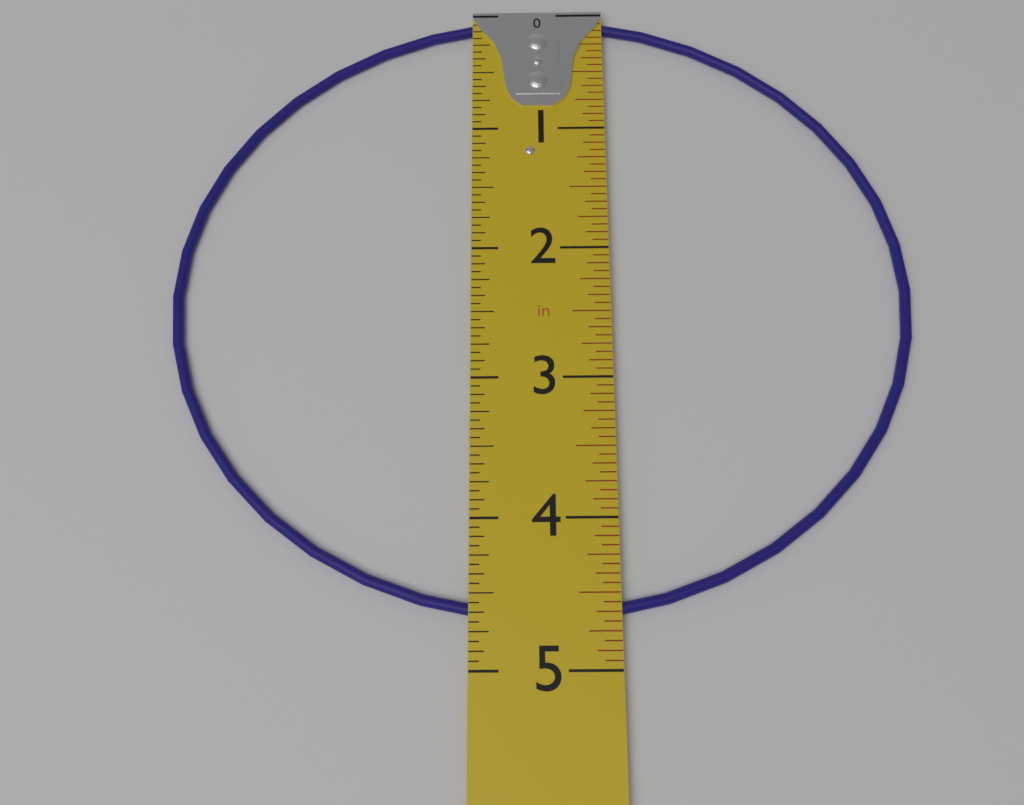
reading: 4.6875 in
